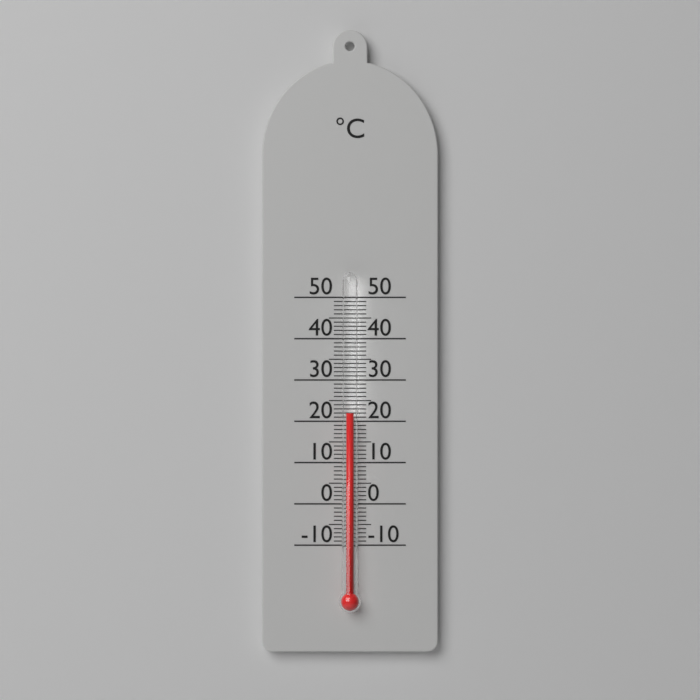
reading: 22 °C
